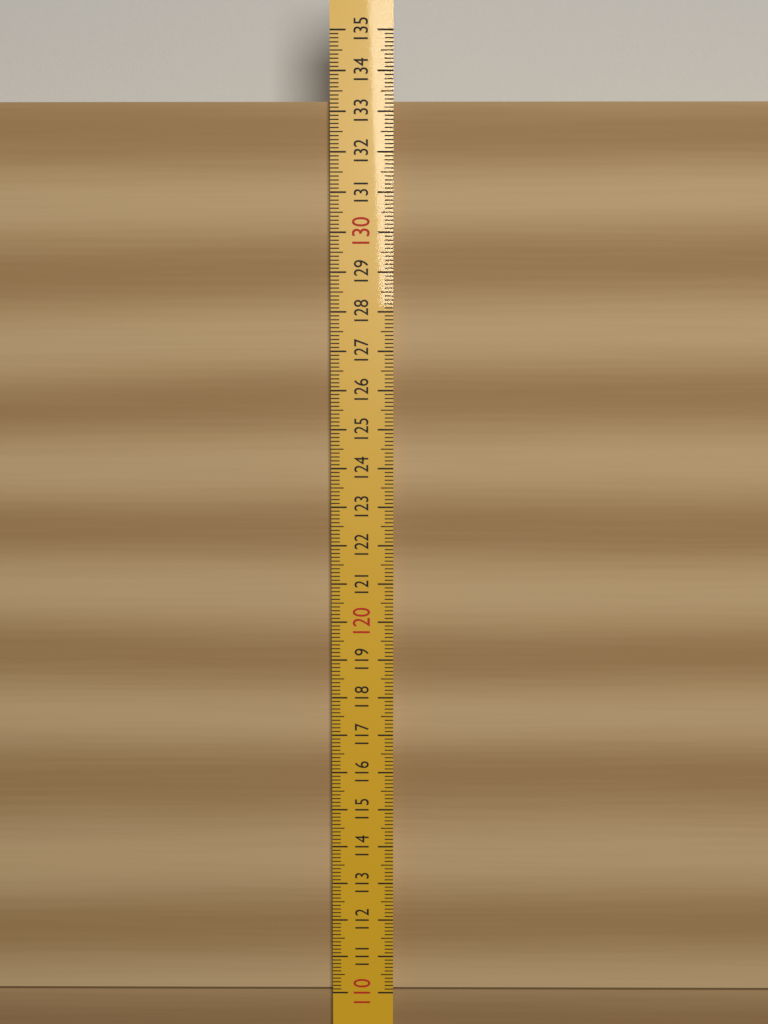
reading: 133.3 (no unit)
